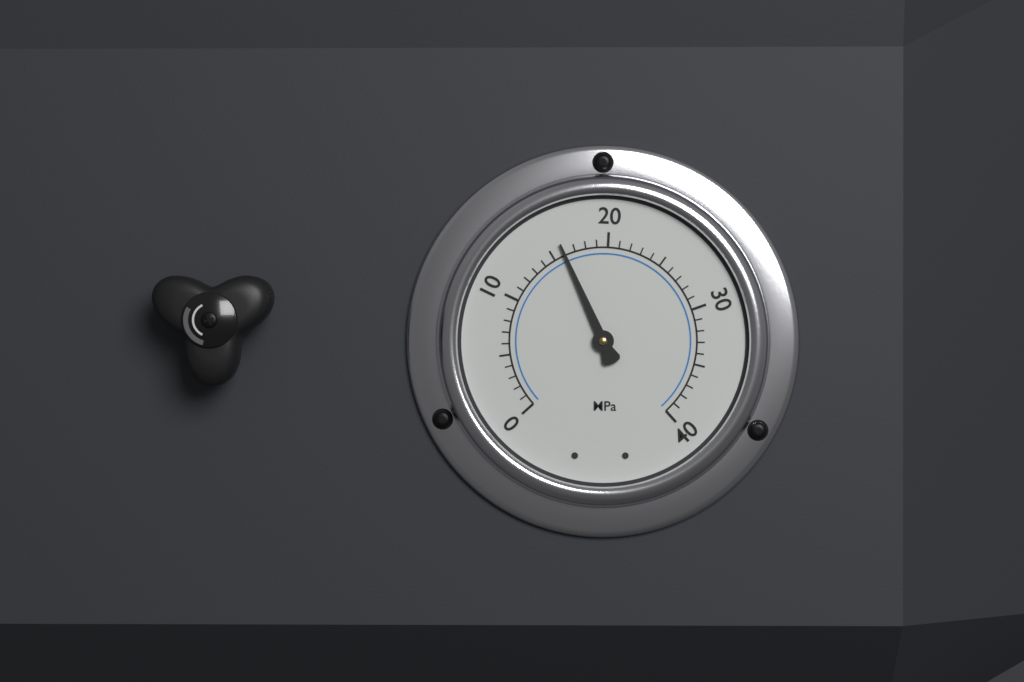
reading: 16 MPa
